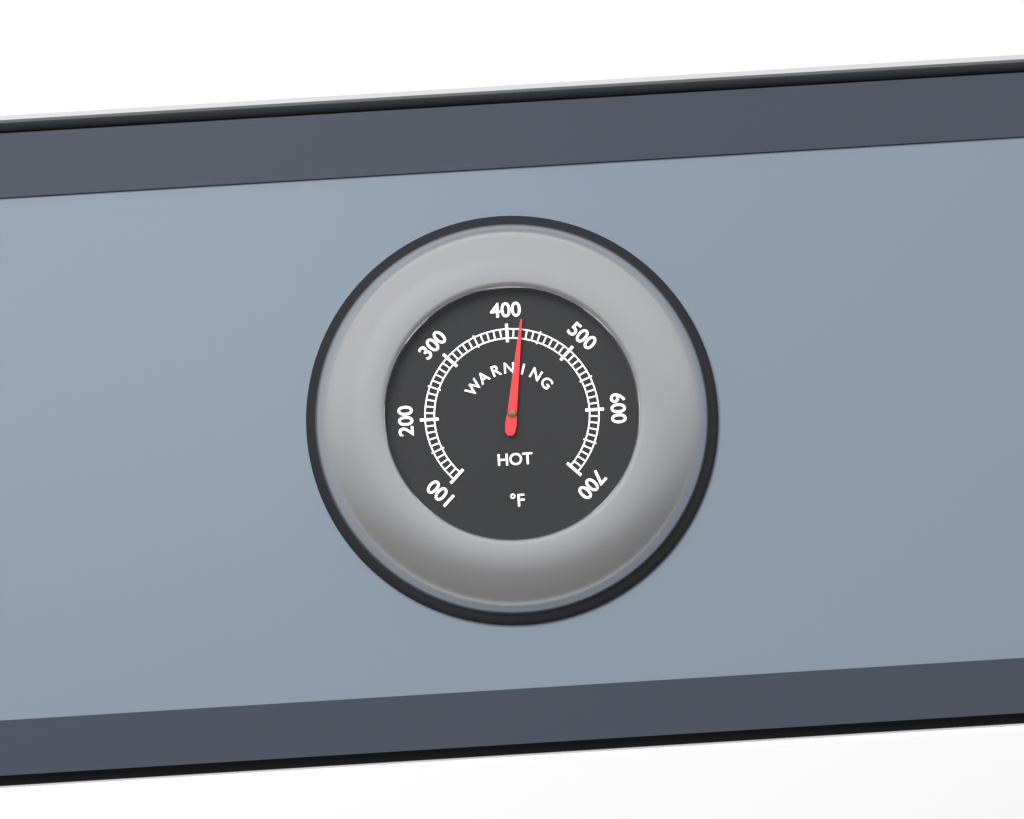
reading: 420 °F
